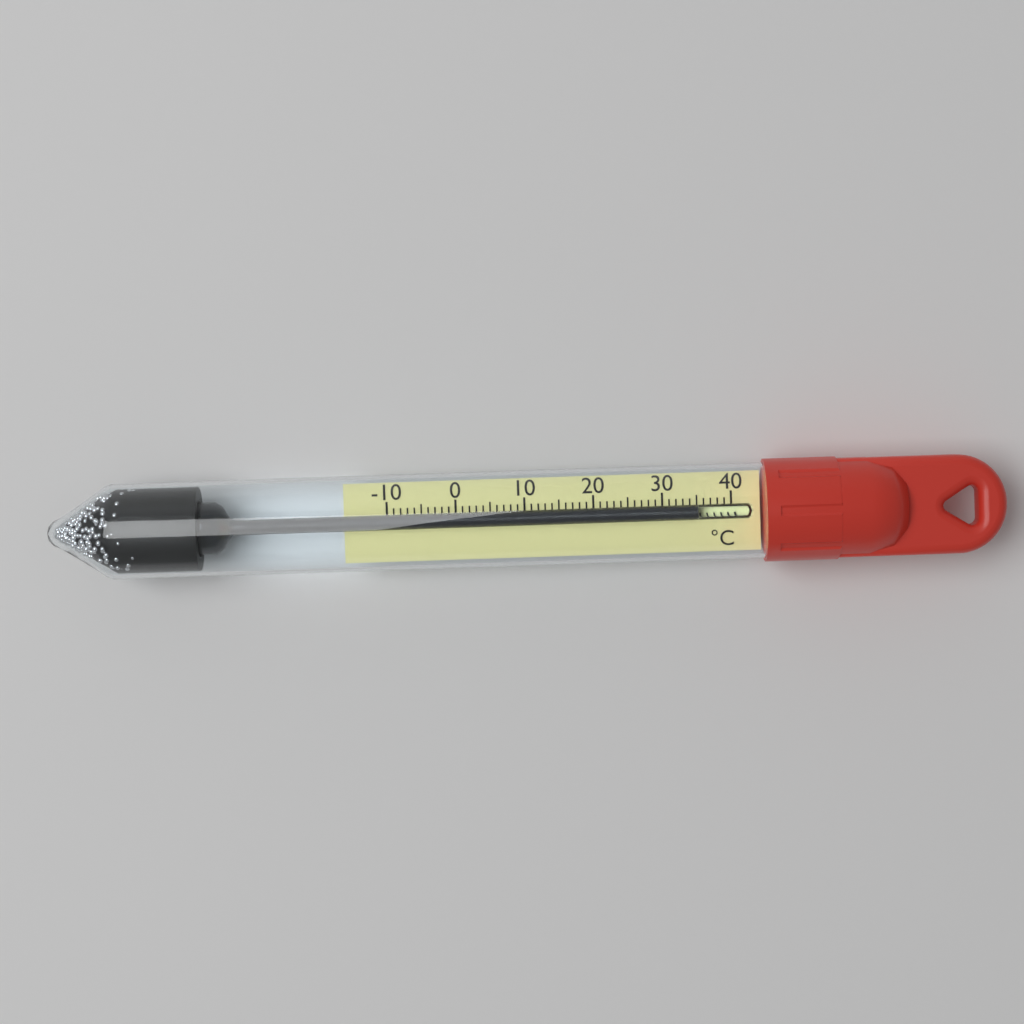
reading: 35 °C
